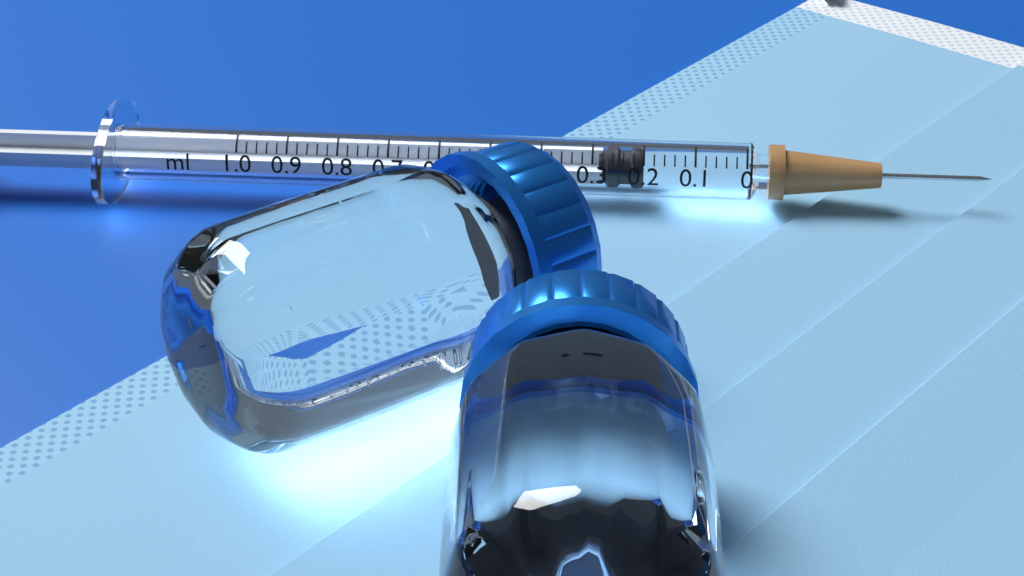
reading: 0.20 ml
